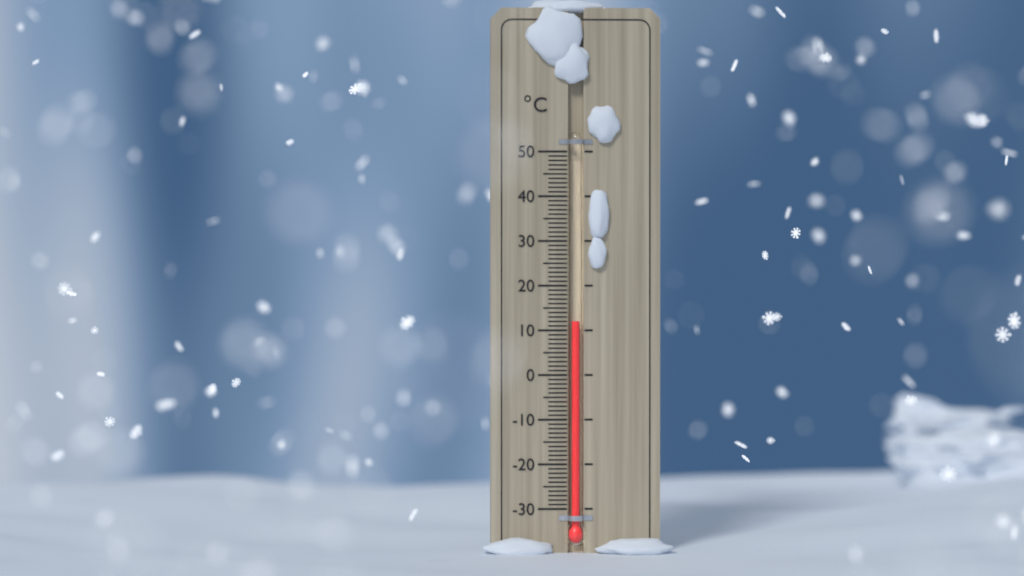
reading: 12 °C
